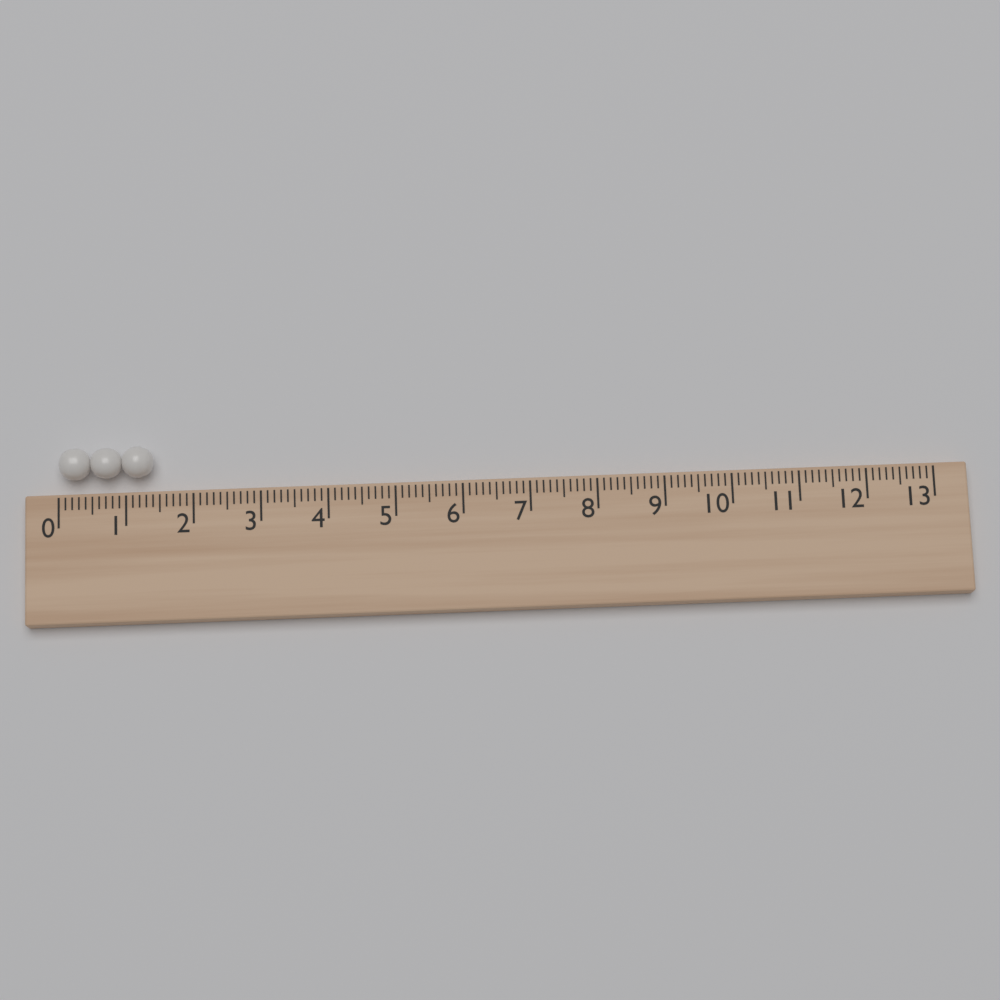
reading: 1.4 (no unit)
